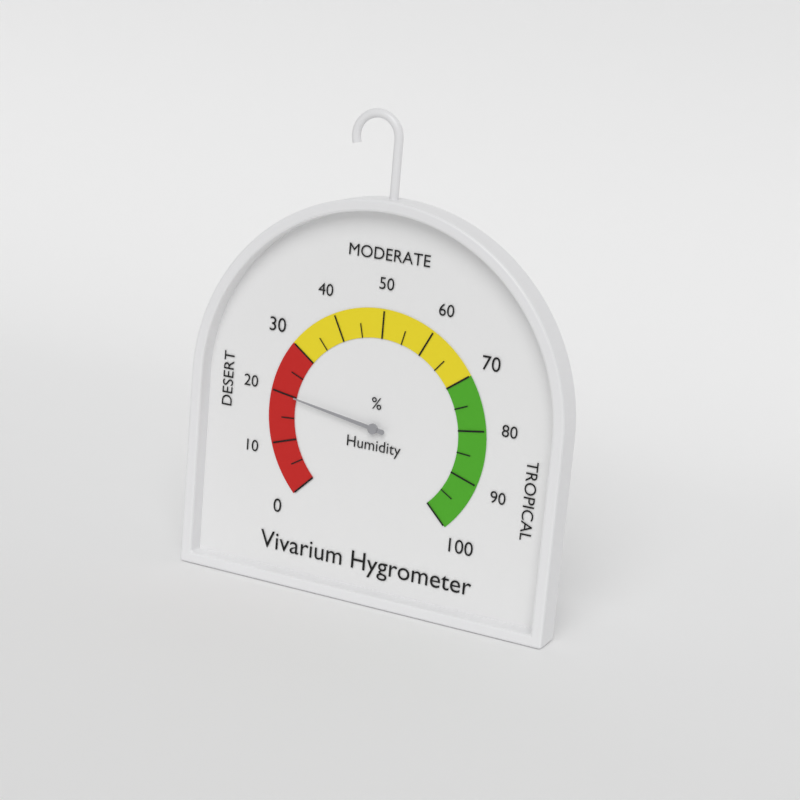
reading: 20 %
